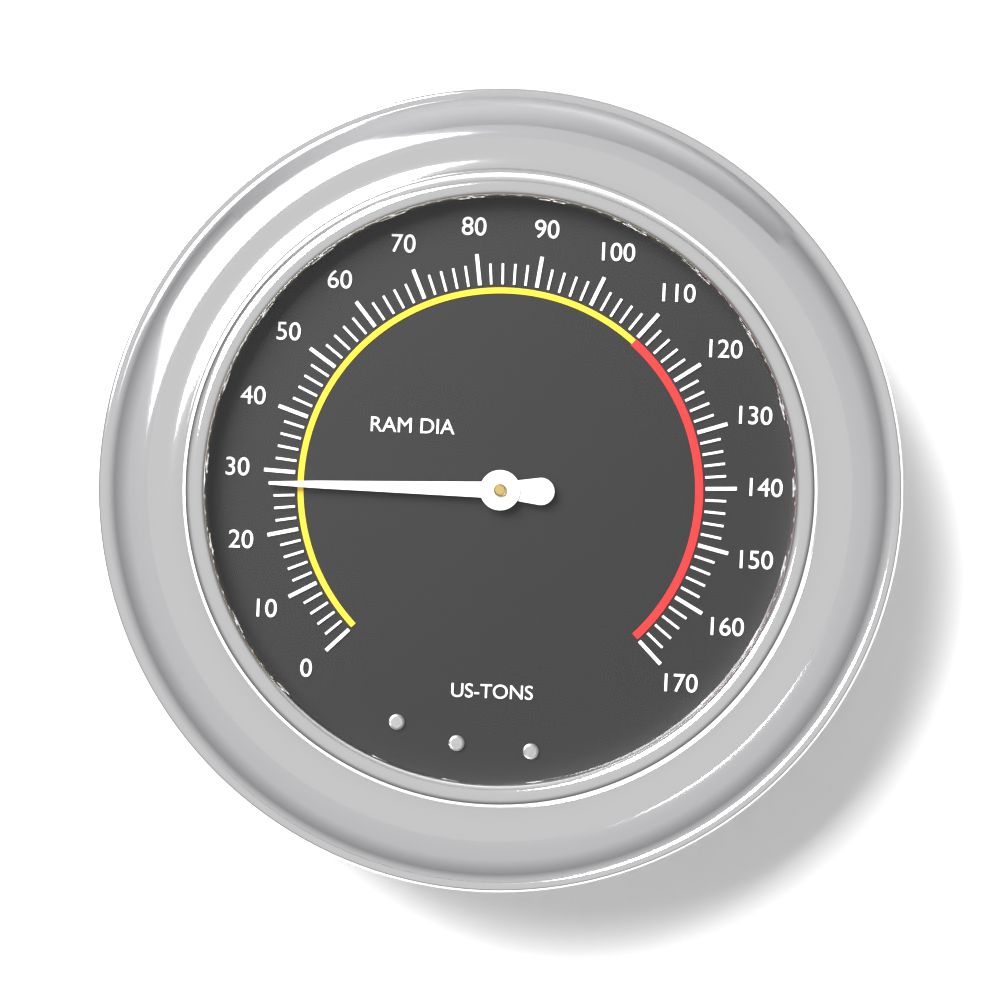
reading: 28 US-TONS
